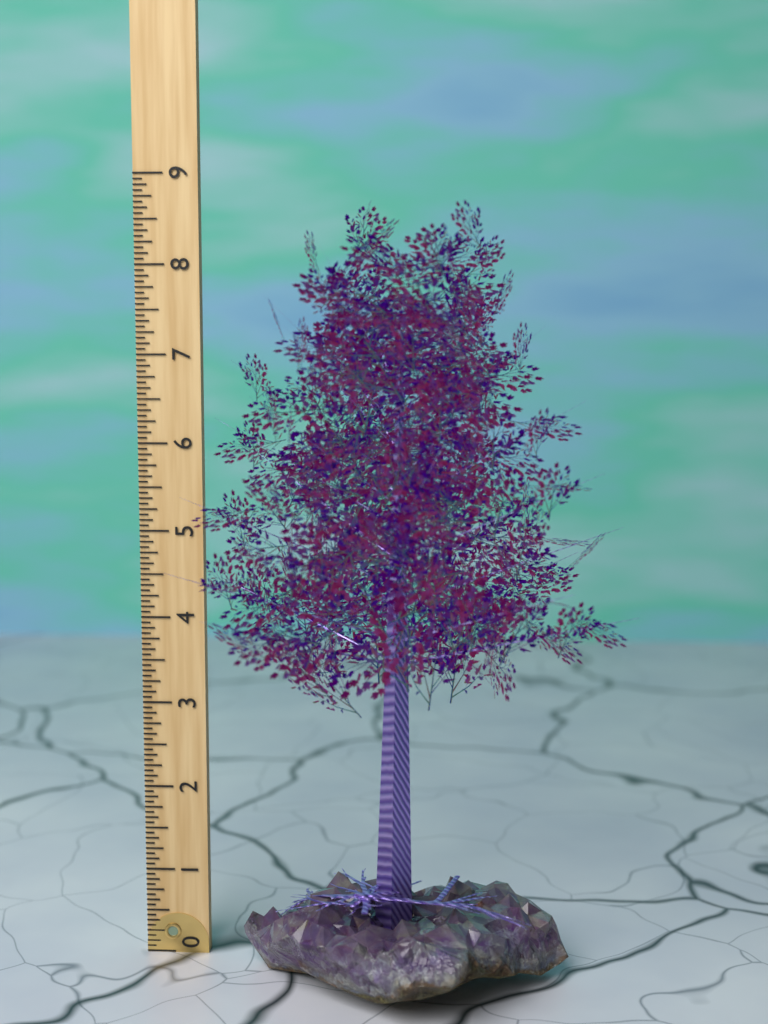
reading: 8.6250 (no unit)
